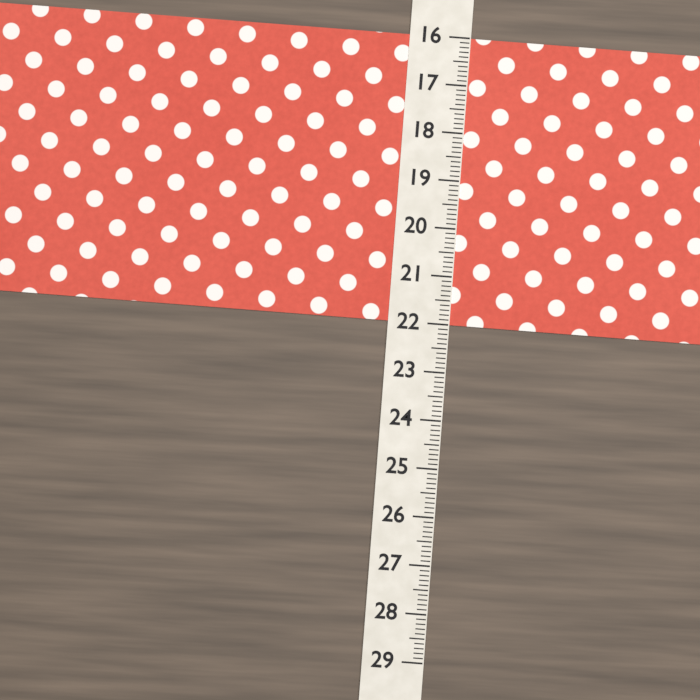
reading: 22.0 (no unit)
